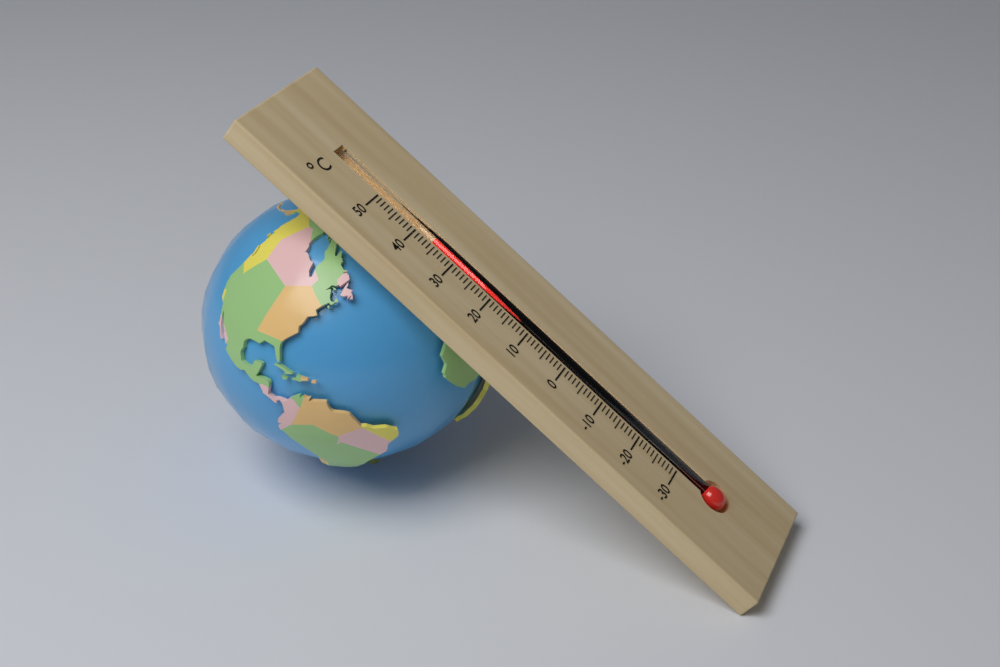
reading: 36 °C
